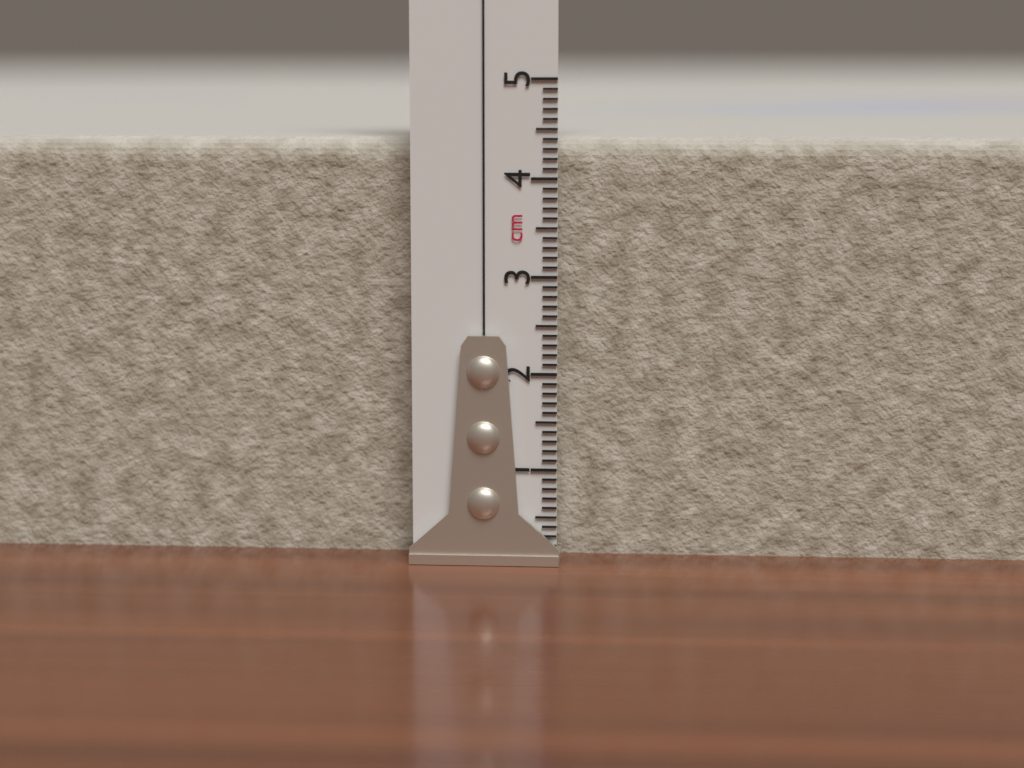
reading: 4.4 cm
